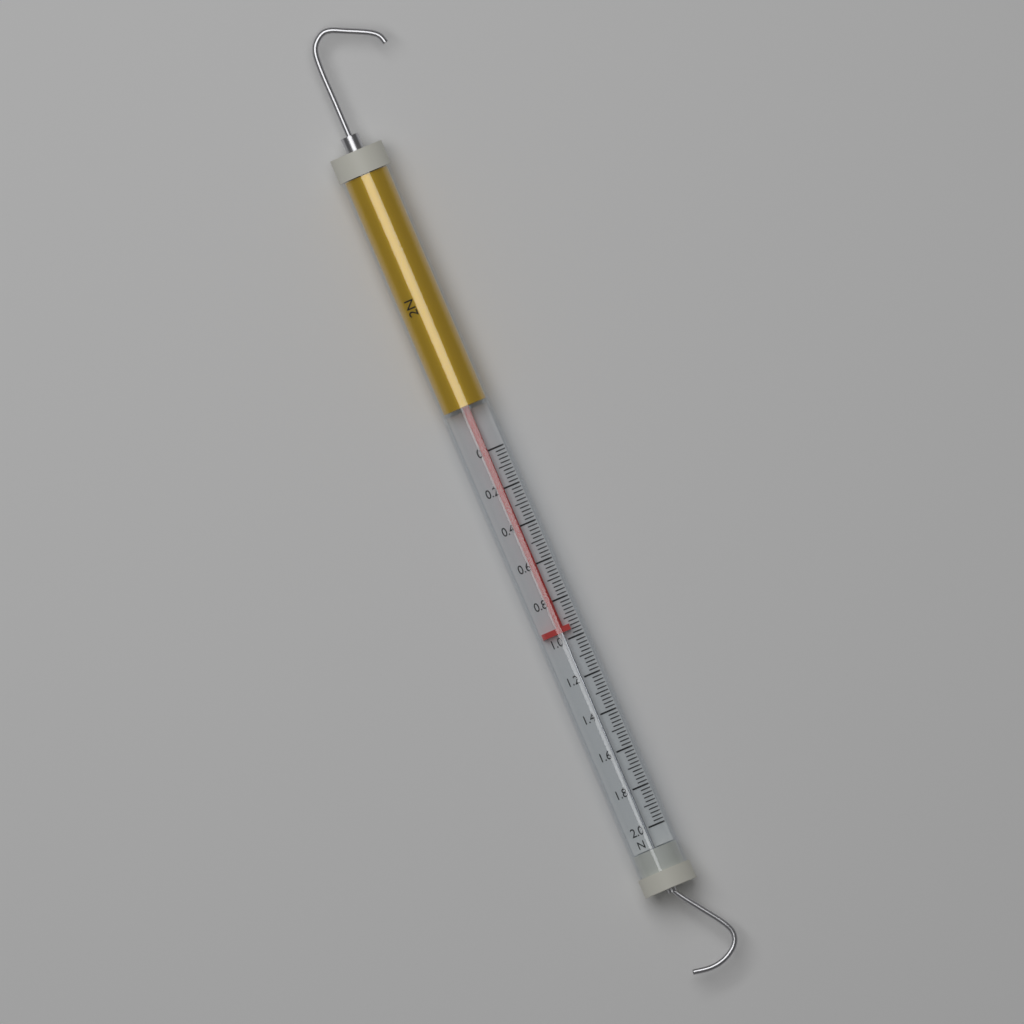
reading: 0.96 N
